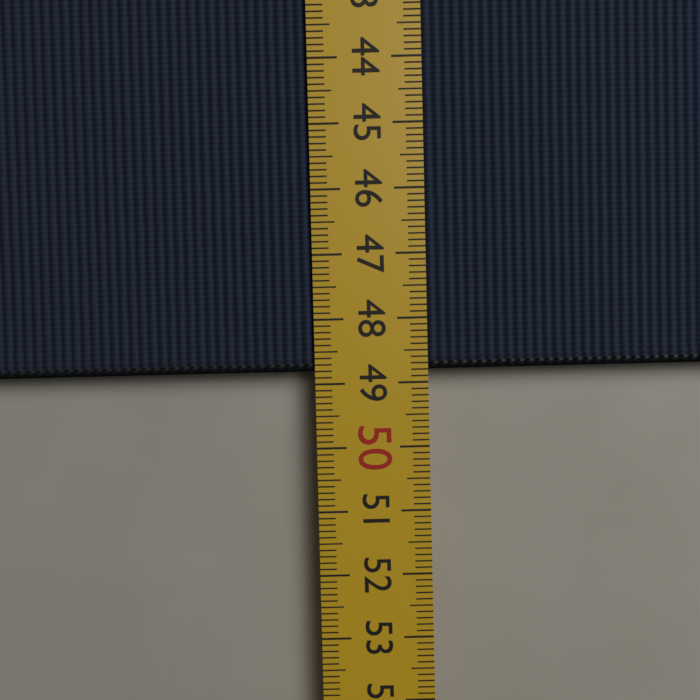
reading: 48.8 cm
